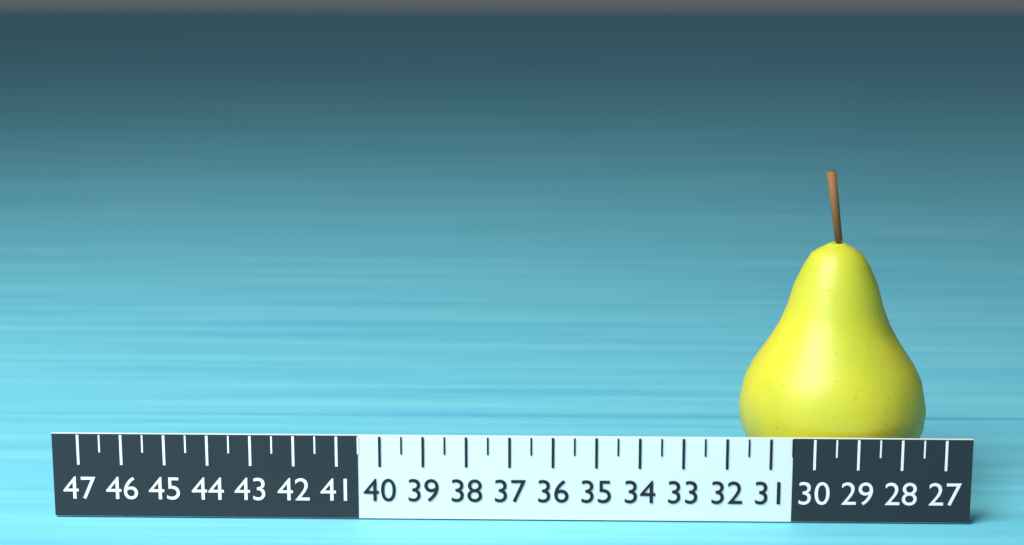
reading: 31.5 (no unit)
